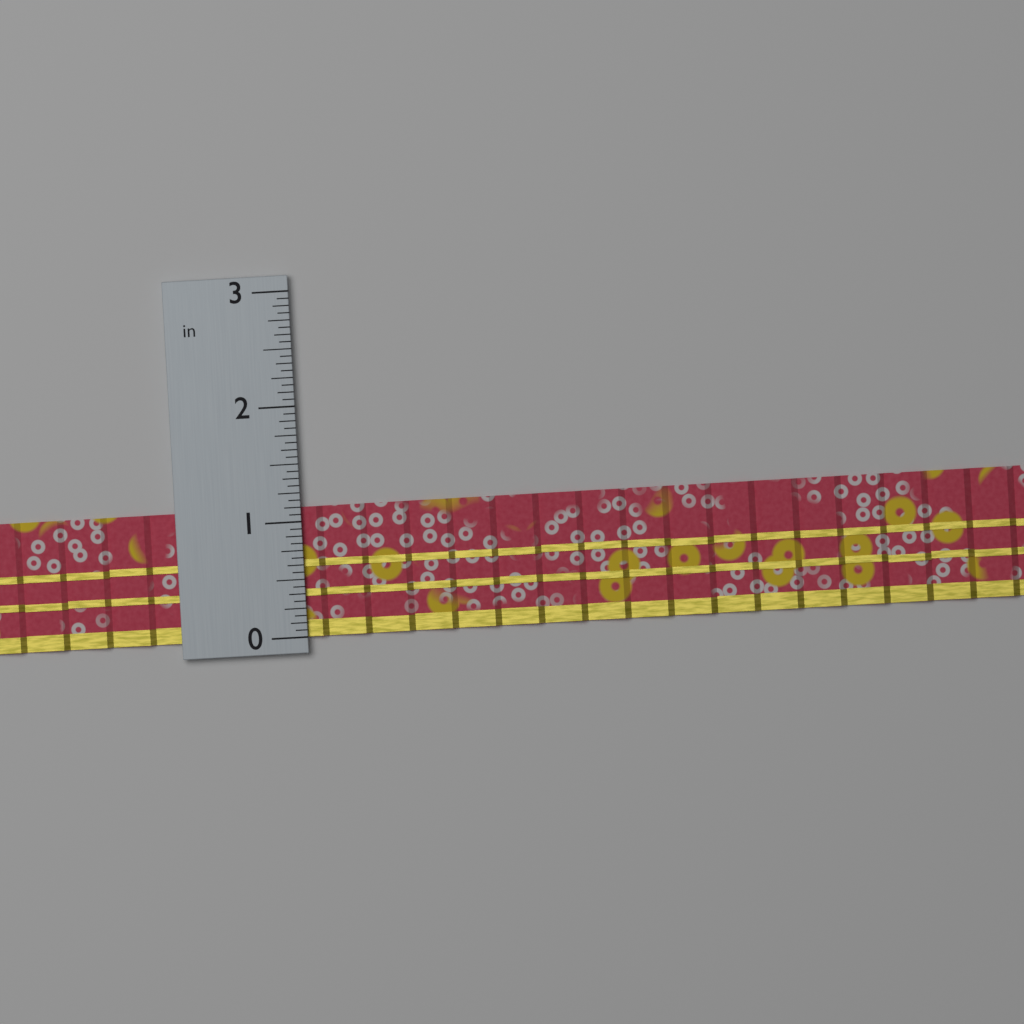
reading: 1.1250 in
